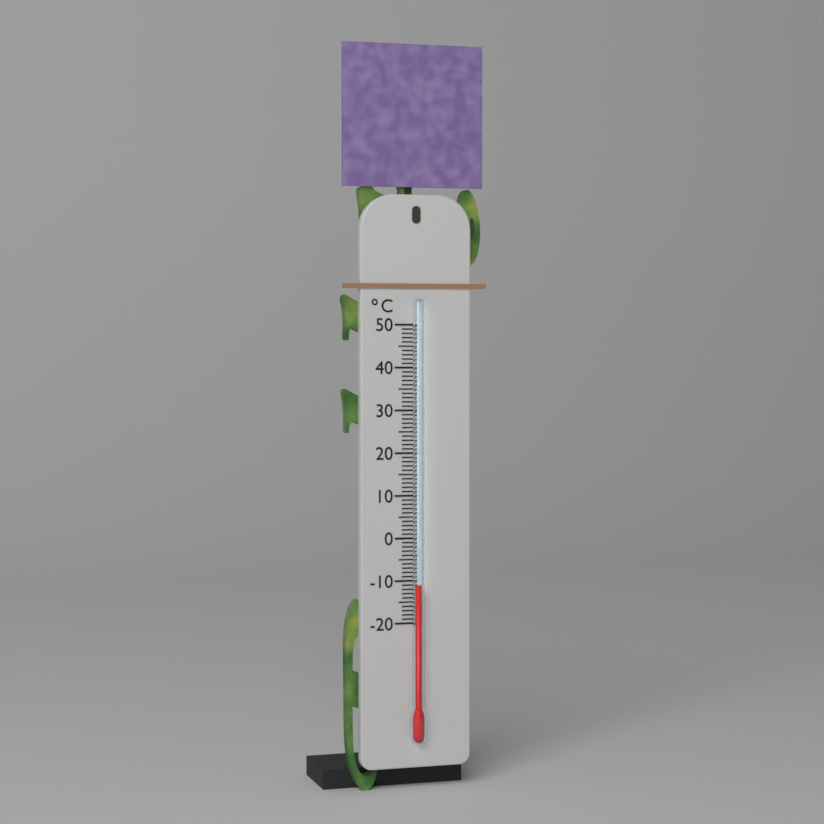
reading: -11 °C
